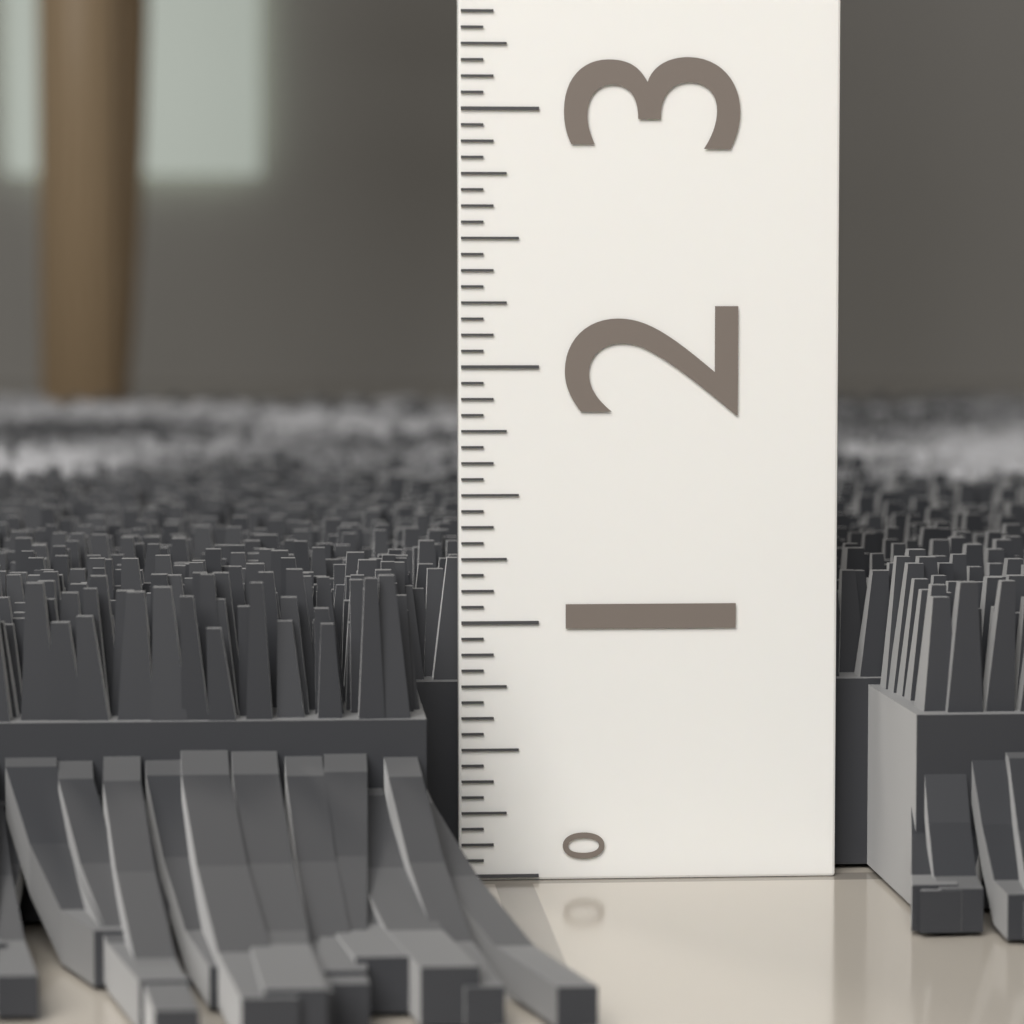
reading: 1.2500 (no unit)
